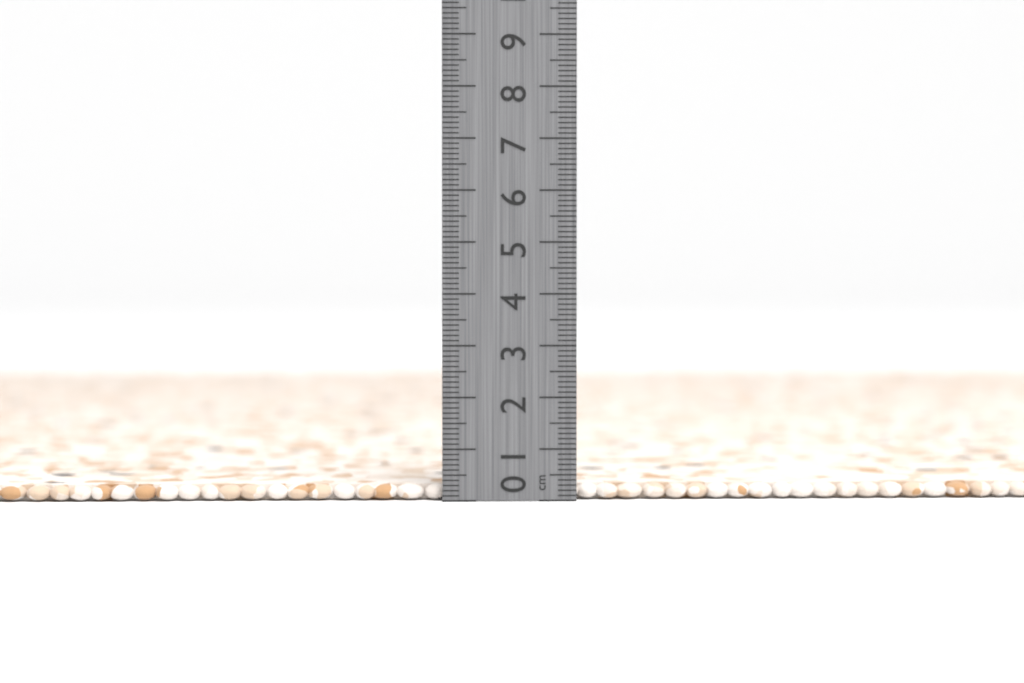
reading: 0.3 cm
